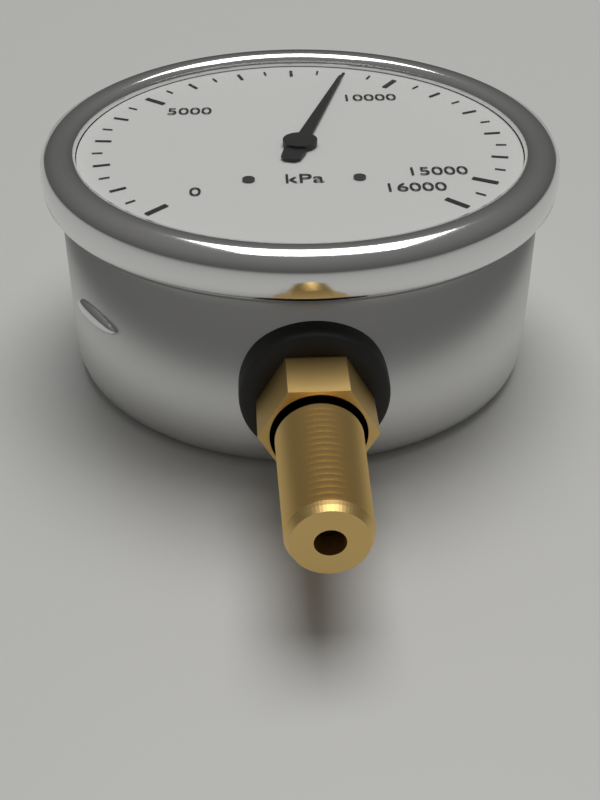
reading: 9000 kPa
